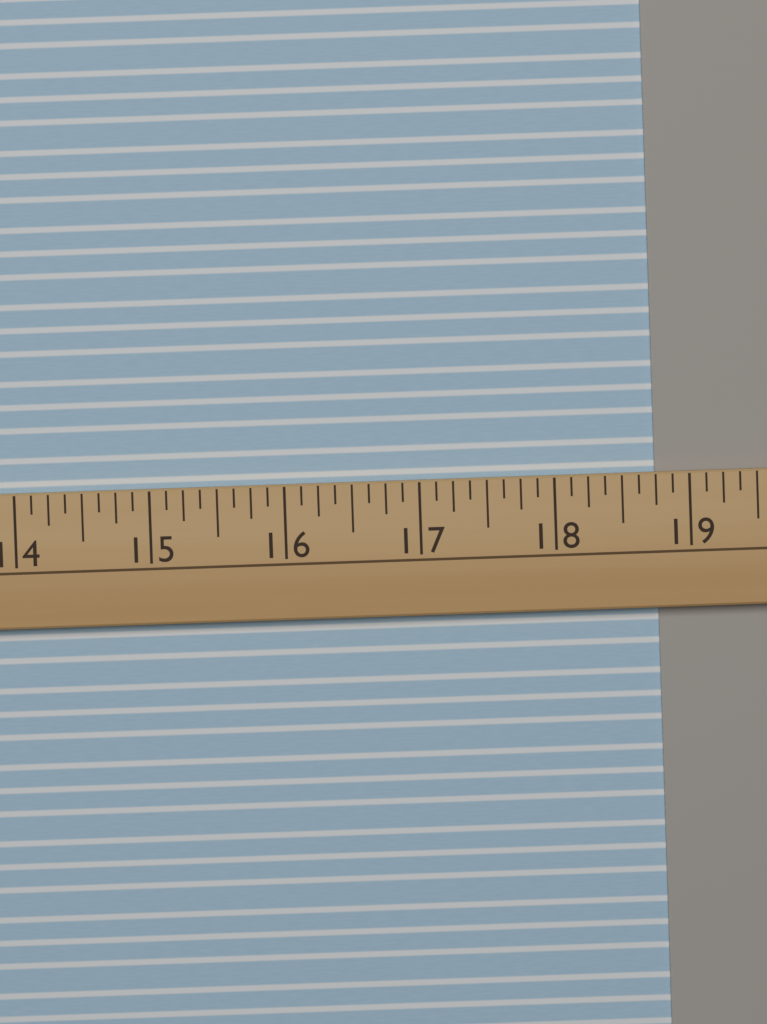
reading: 18.750 (no unit)
